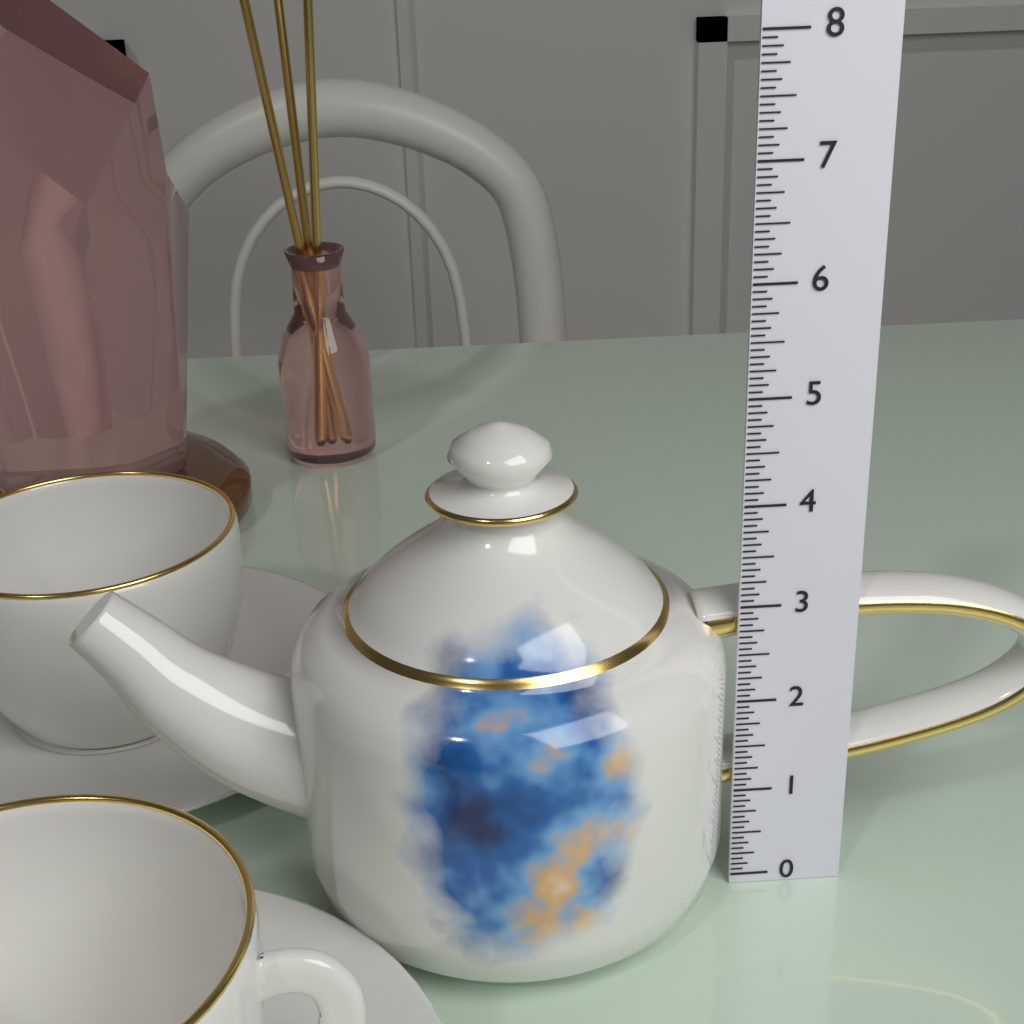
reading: 4.7500 (no unit)
